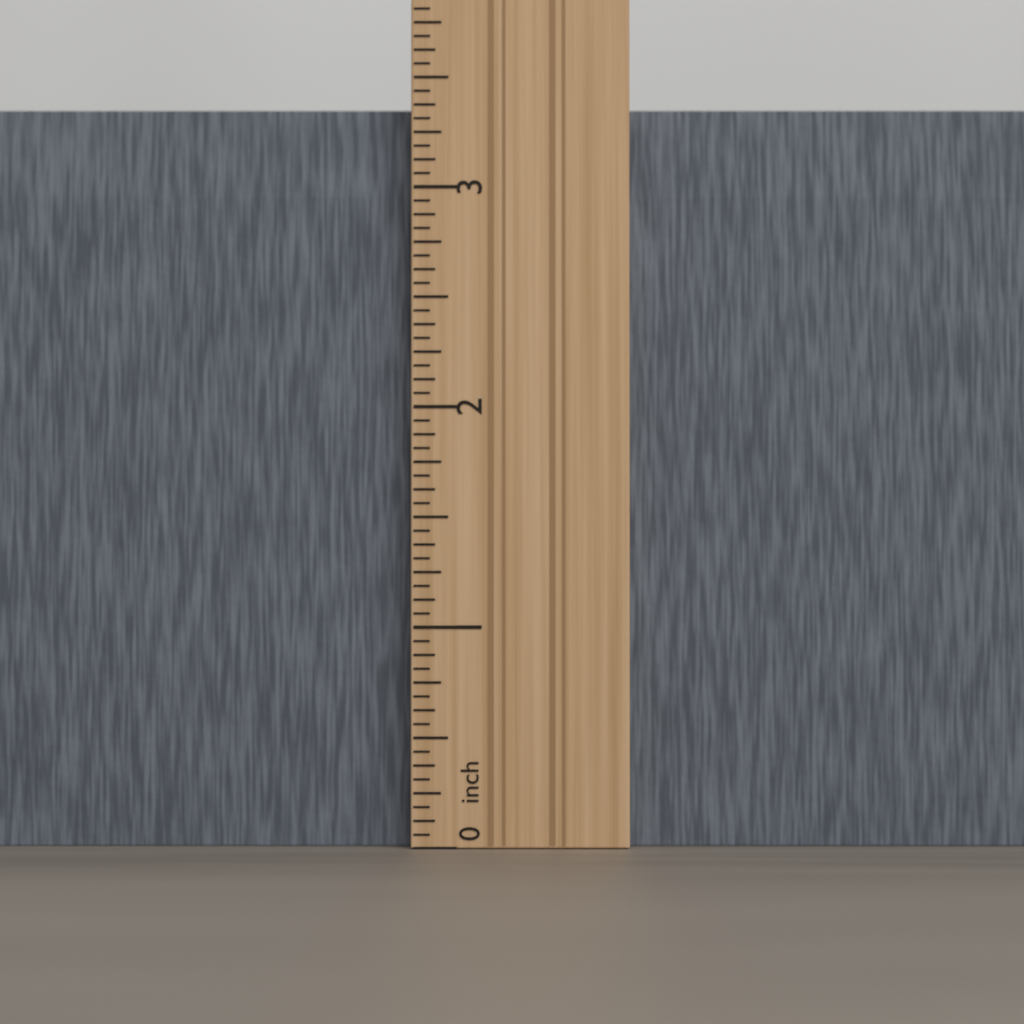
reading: 3.3750 in
